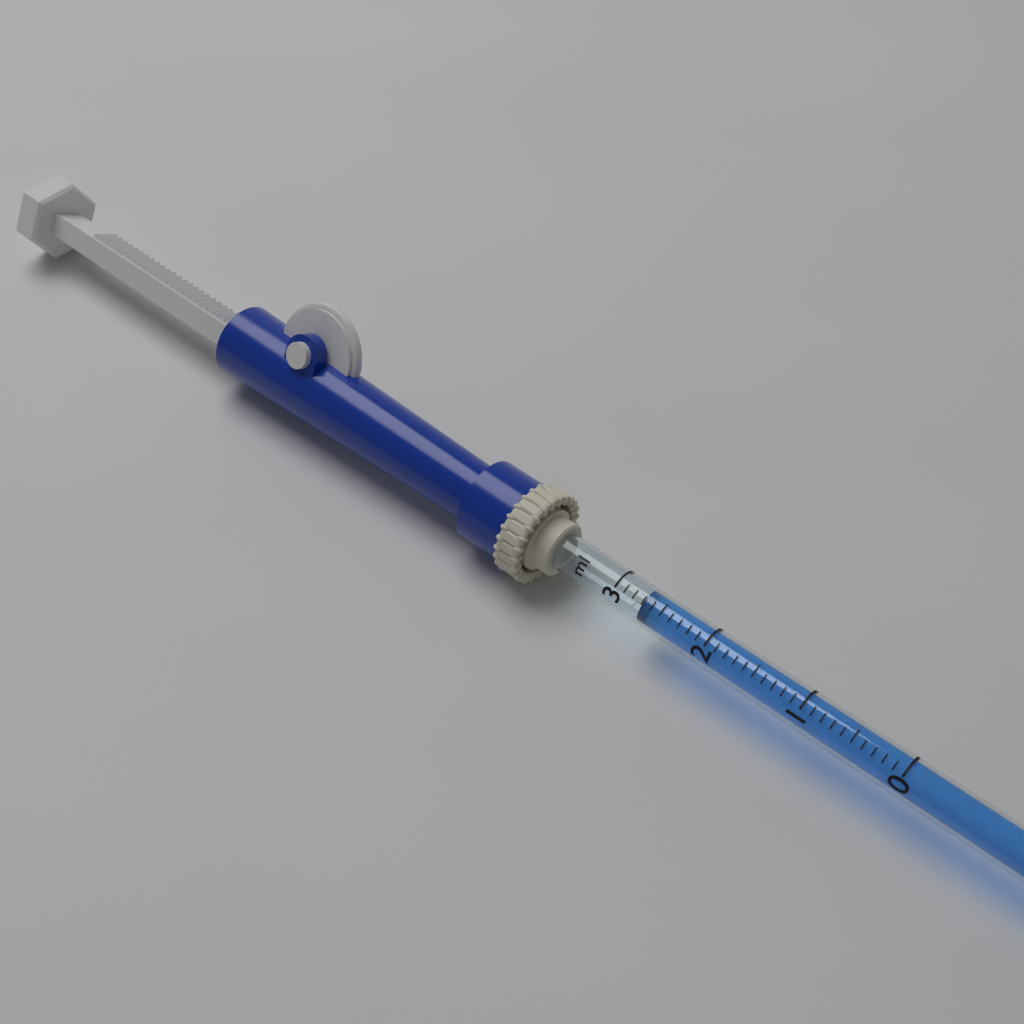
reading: 2.7 ml
